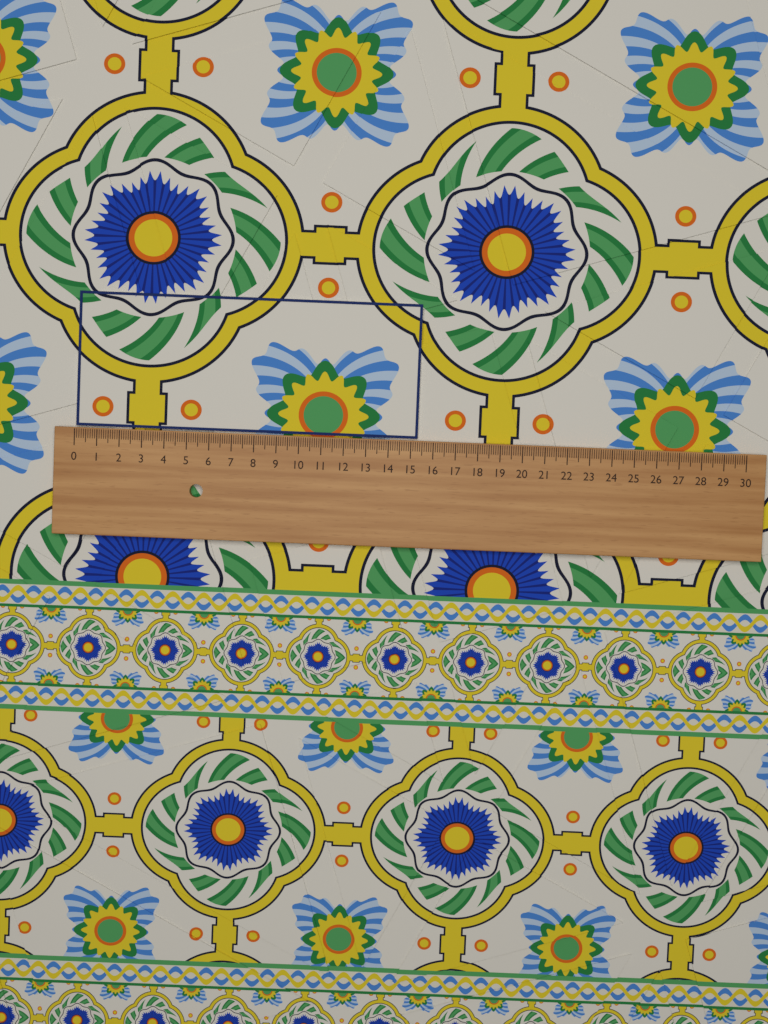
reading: 15.3 (no unit)
